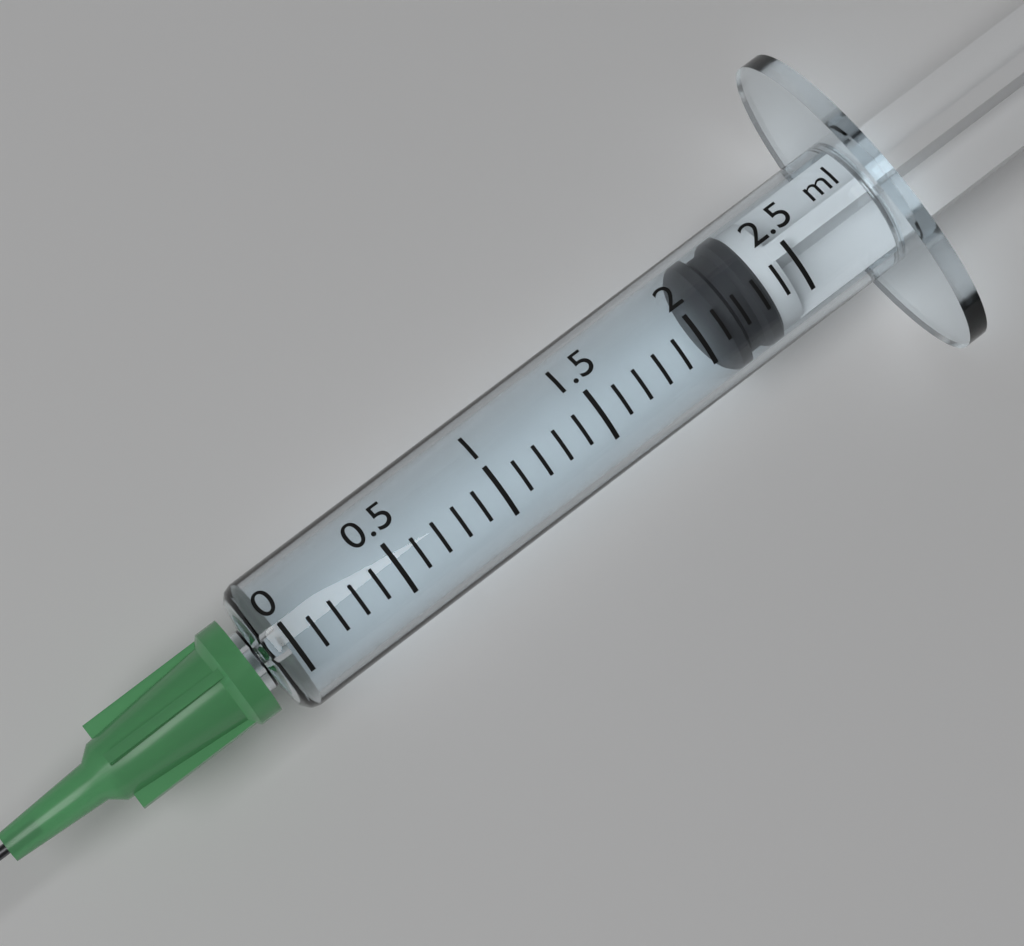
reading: 2.1 ml
